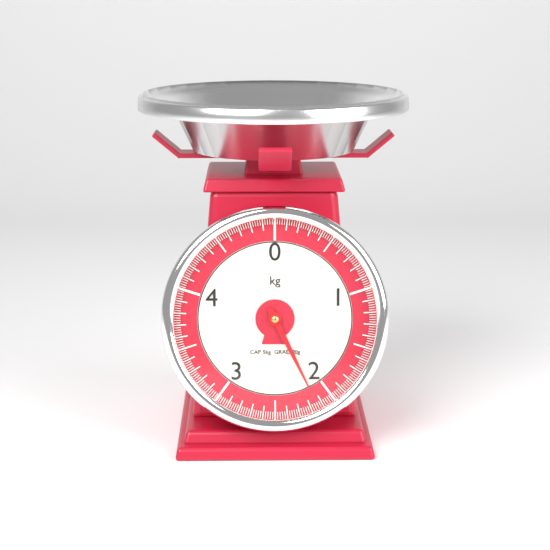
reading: 2.14 kg
